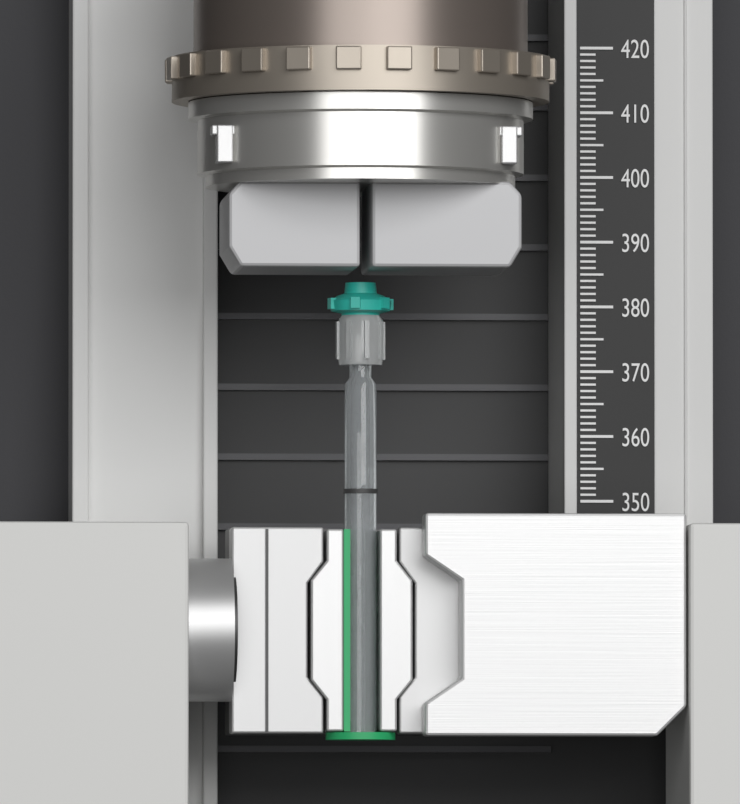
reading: 382 (no unit)
